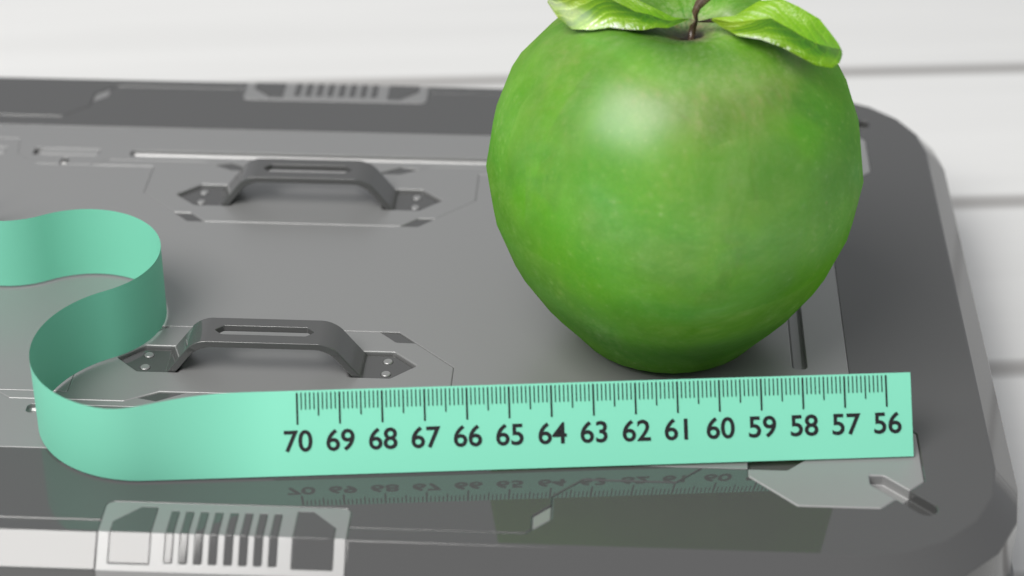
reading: 65.3 (no unit)
